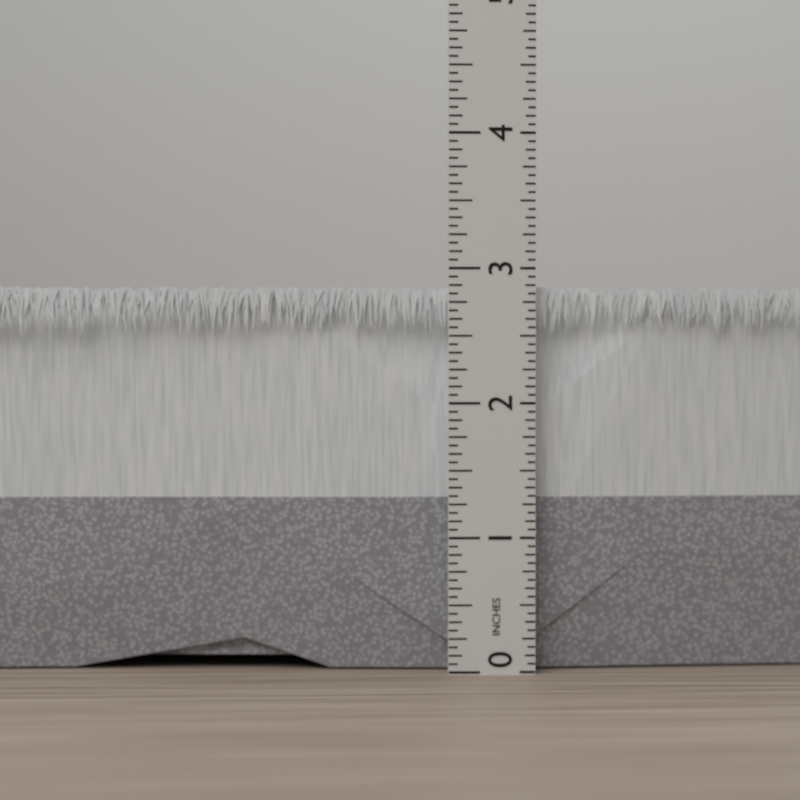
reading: 2.8750 in
